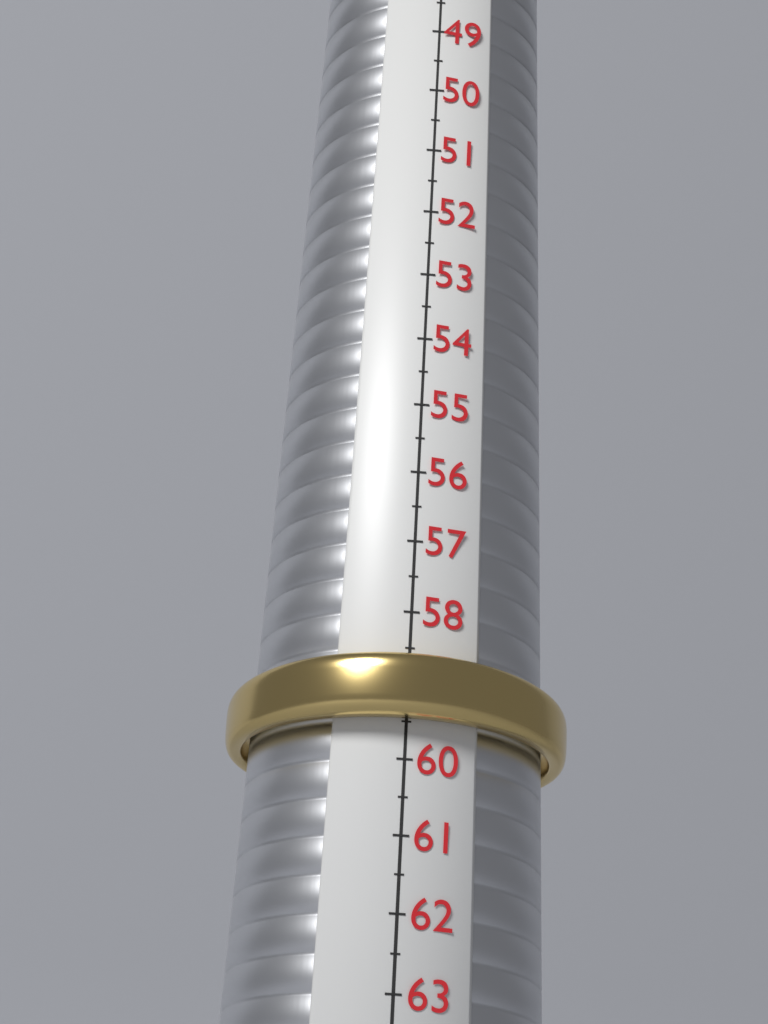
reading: 59.5 (no unit)
